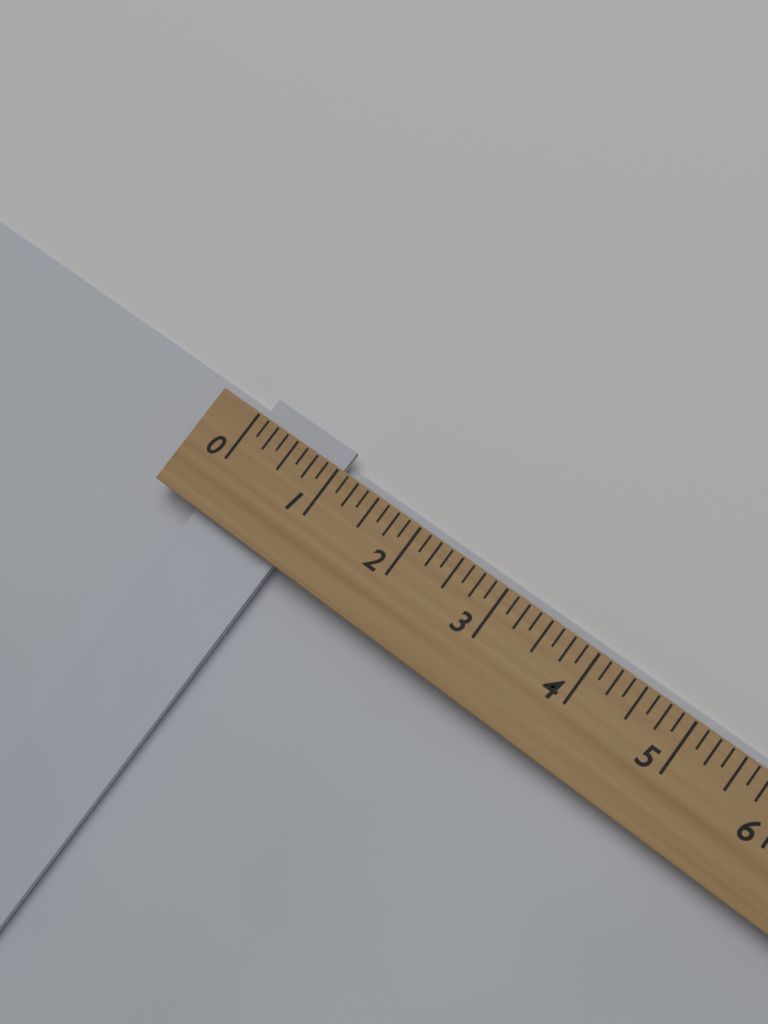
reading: 1.000 (no unit)
